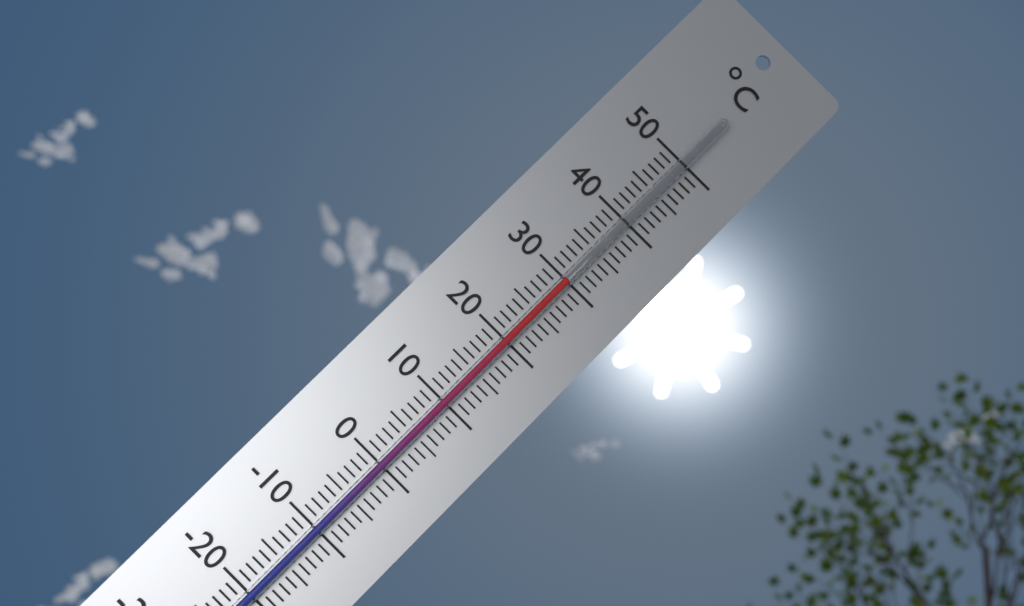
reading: 30 °C
